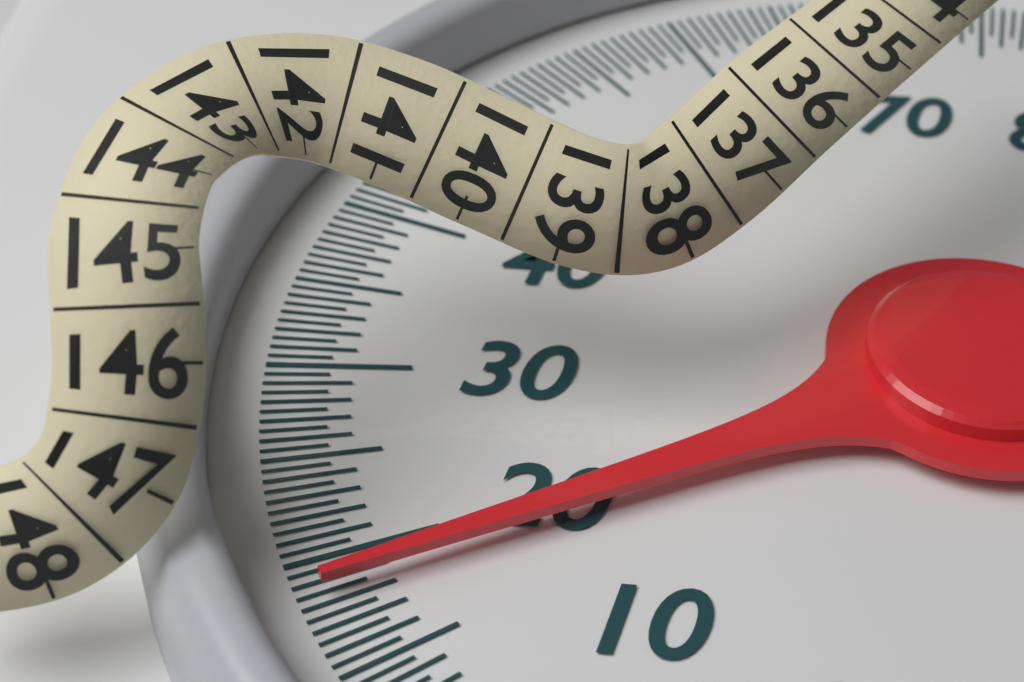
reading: 18.5 kg
